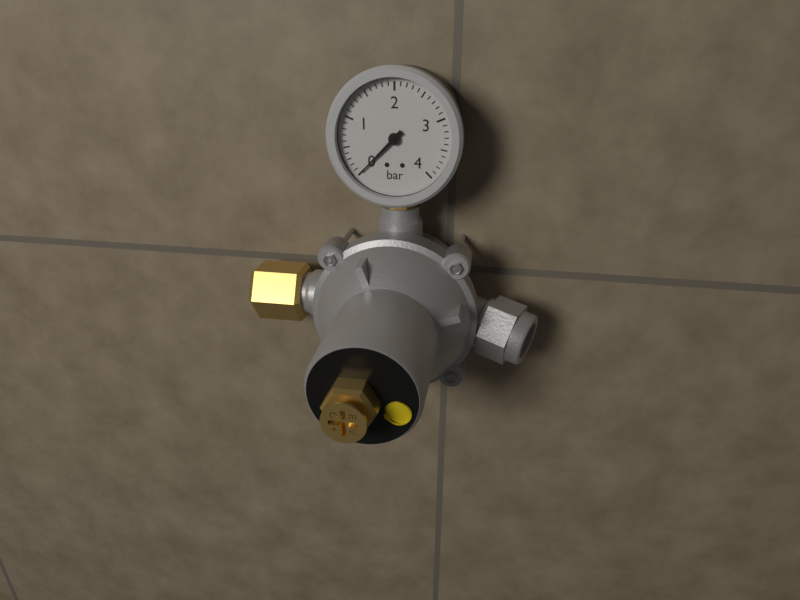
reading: 0.0 bar
